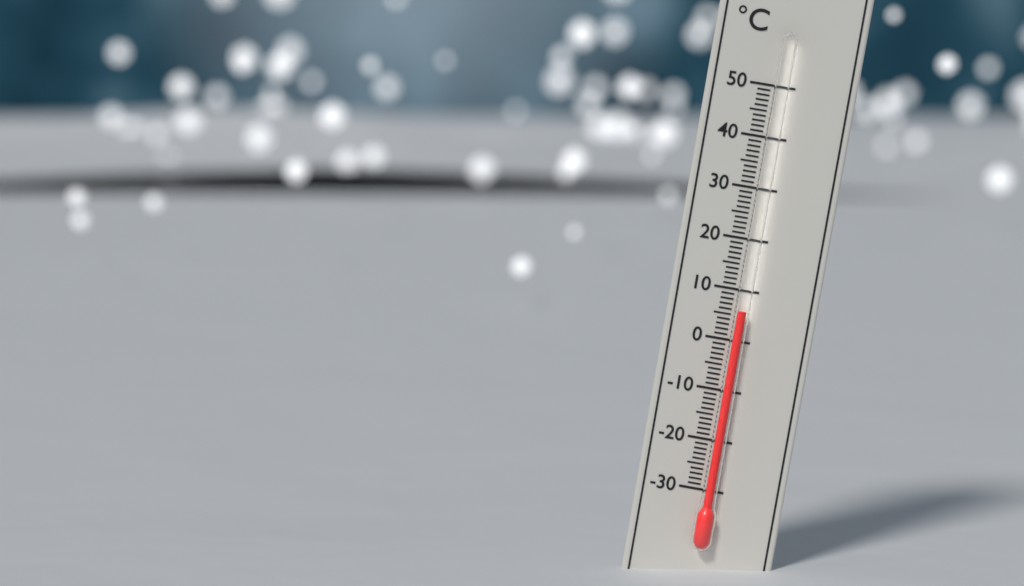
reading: 6 °C
